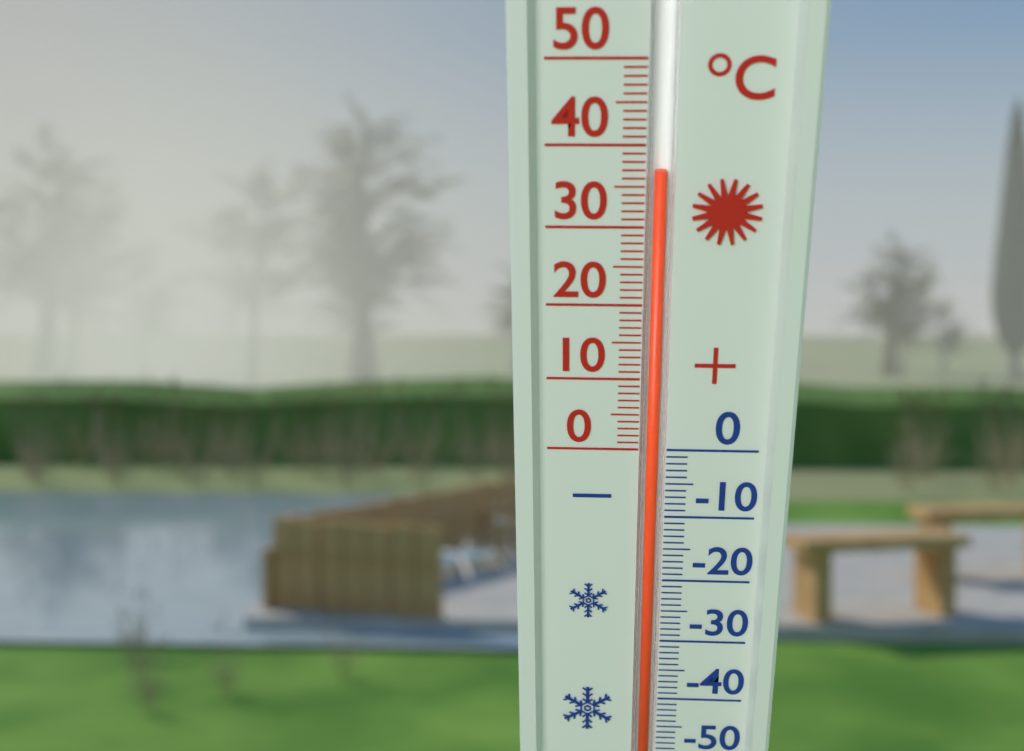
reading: 37 °C
